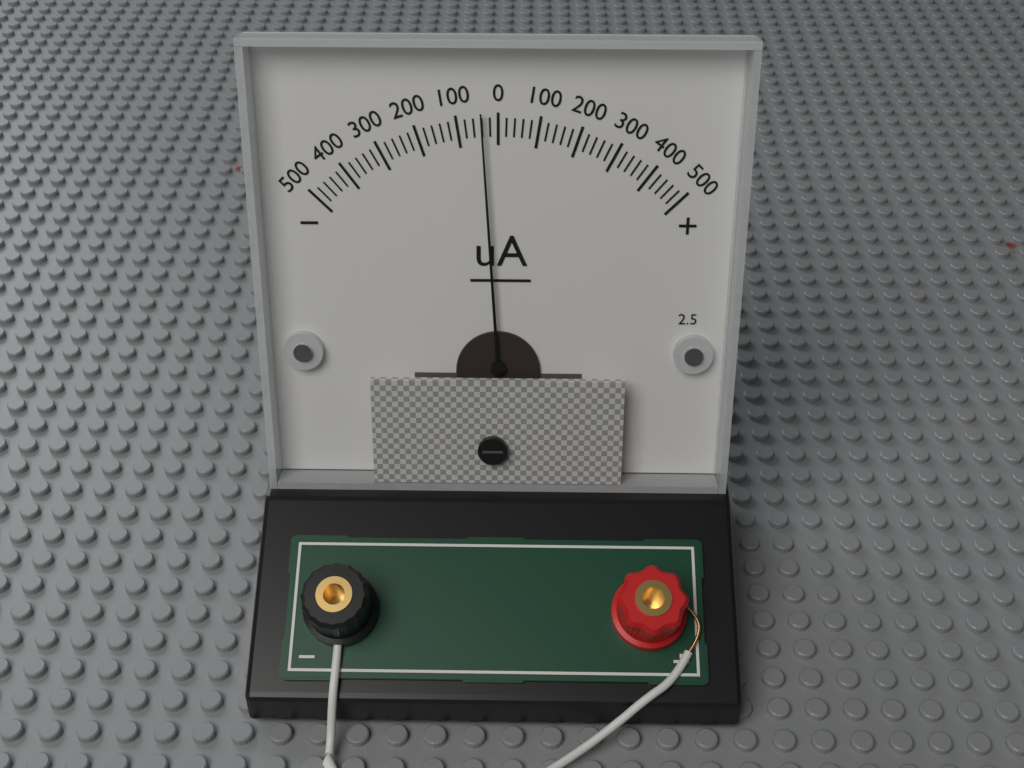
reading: -40 uA
